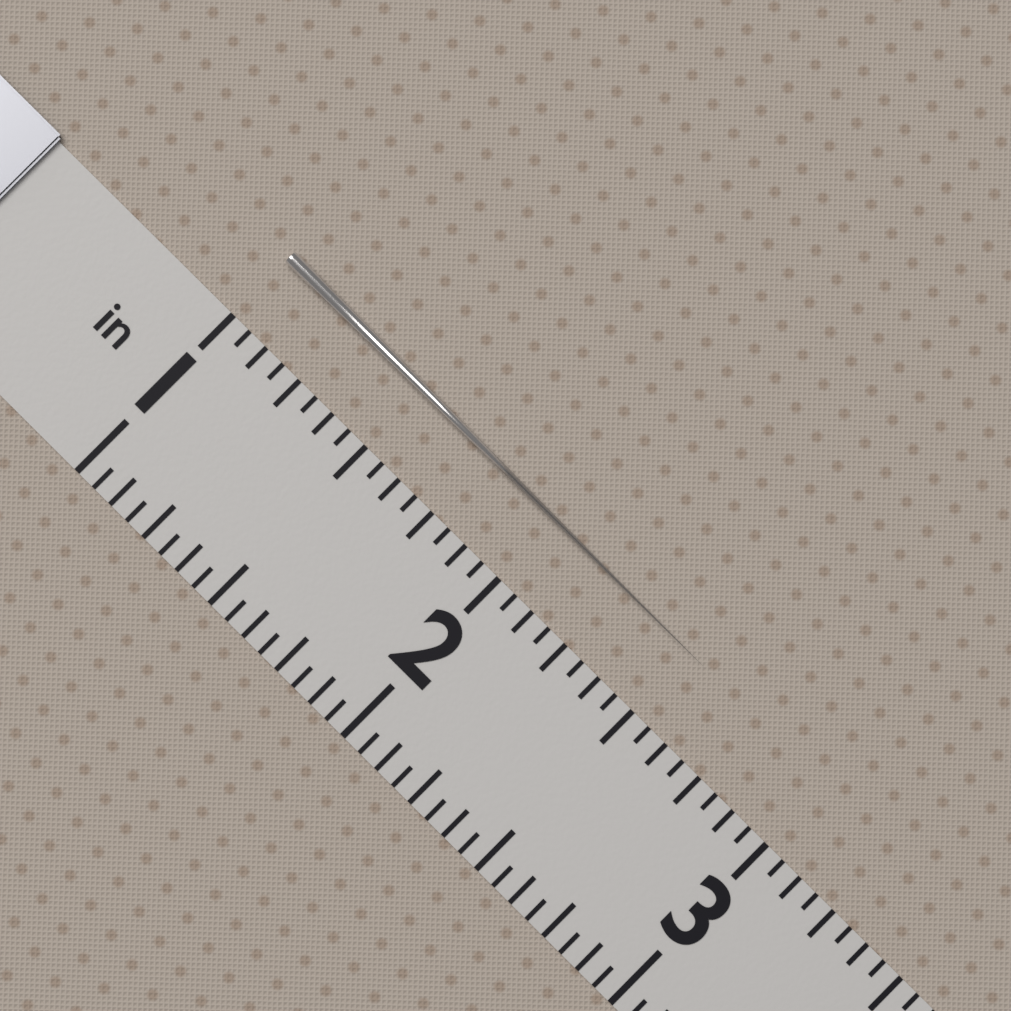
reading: 2.5625 in
